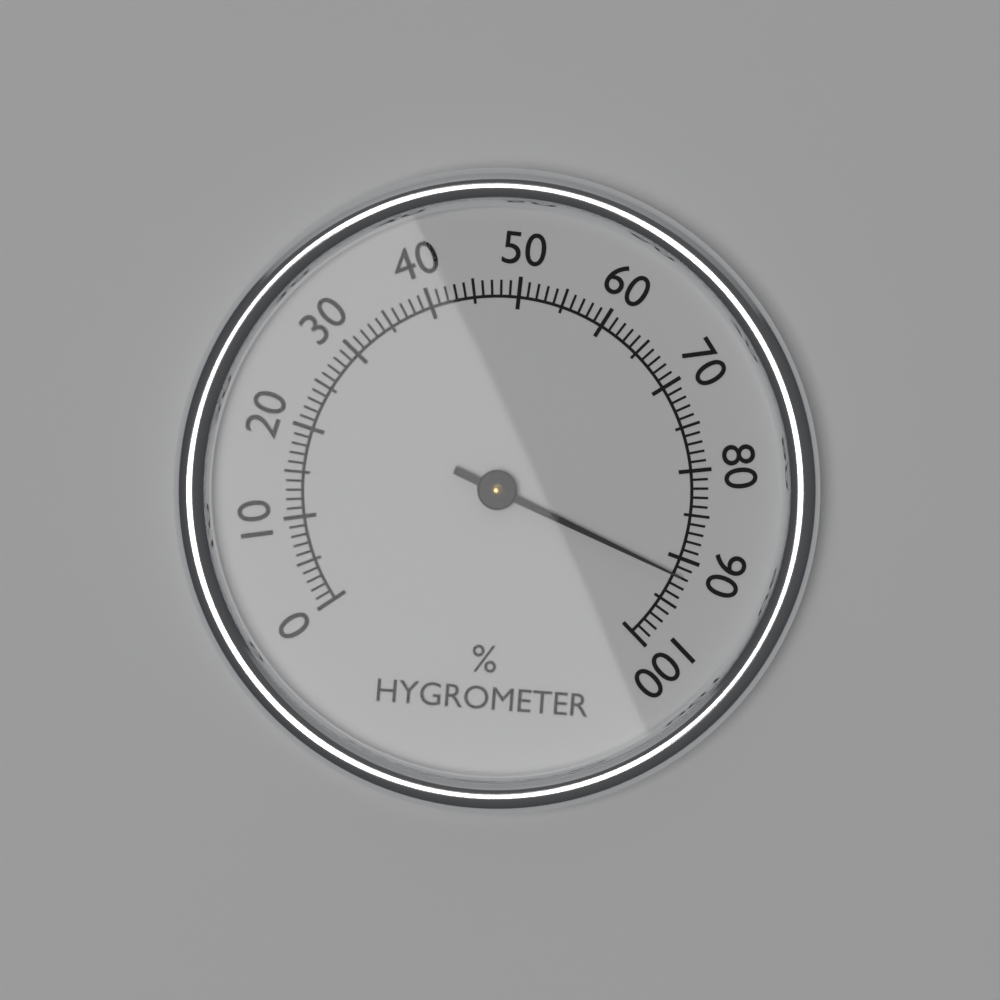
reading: 92 %
